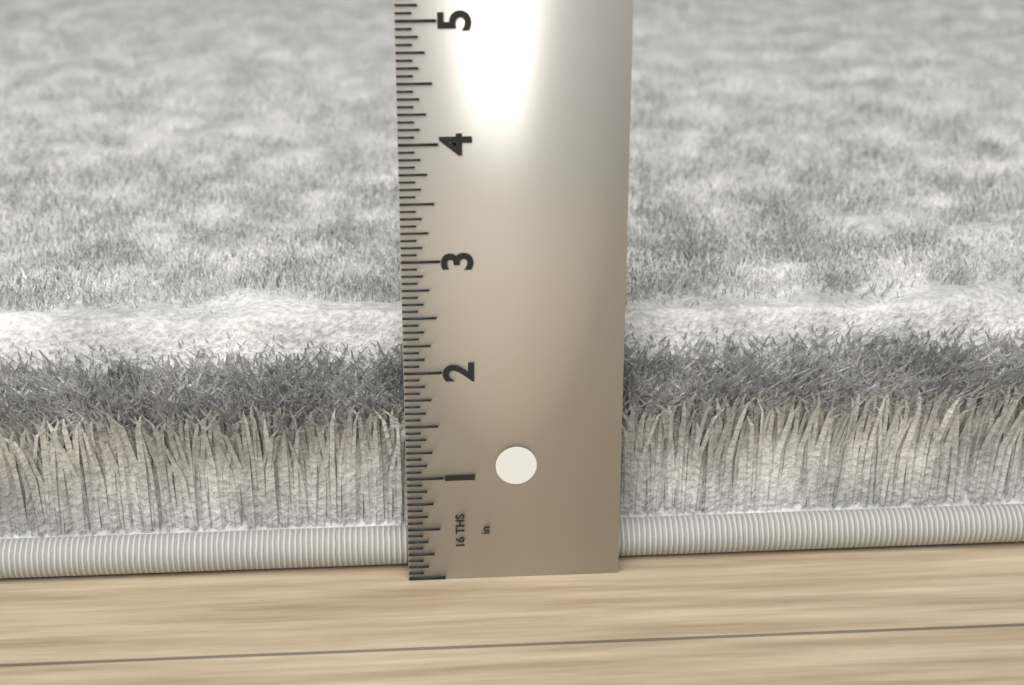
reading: 2.3125 in
